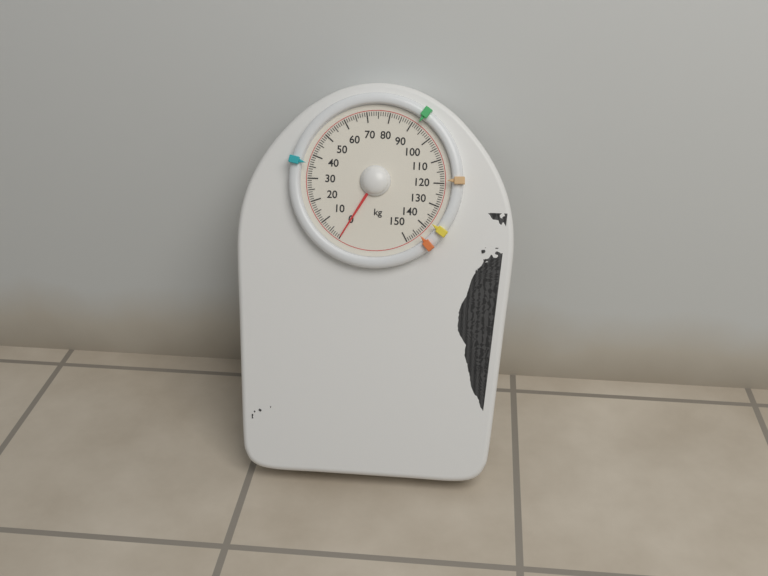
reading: 0 kg
